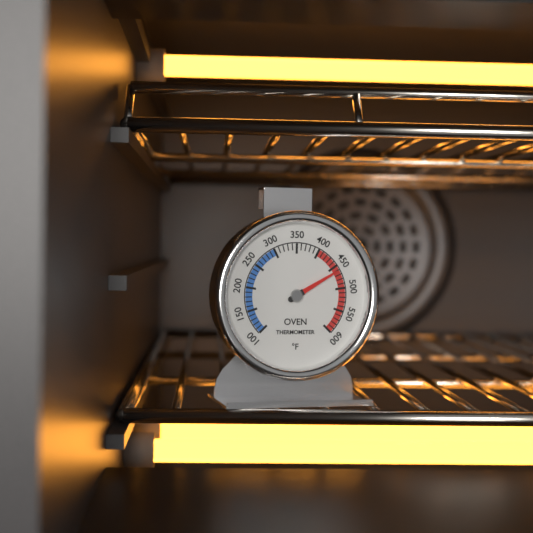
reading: 460 °F
